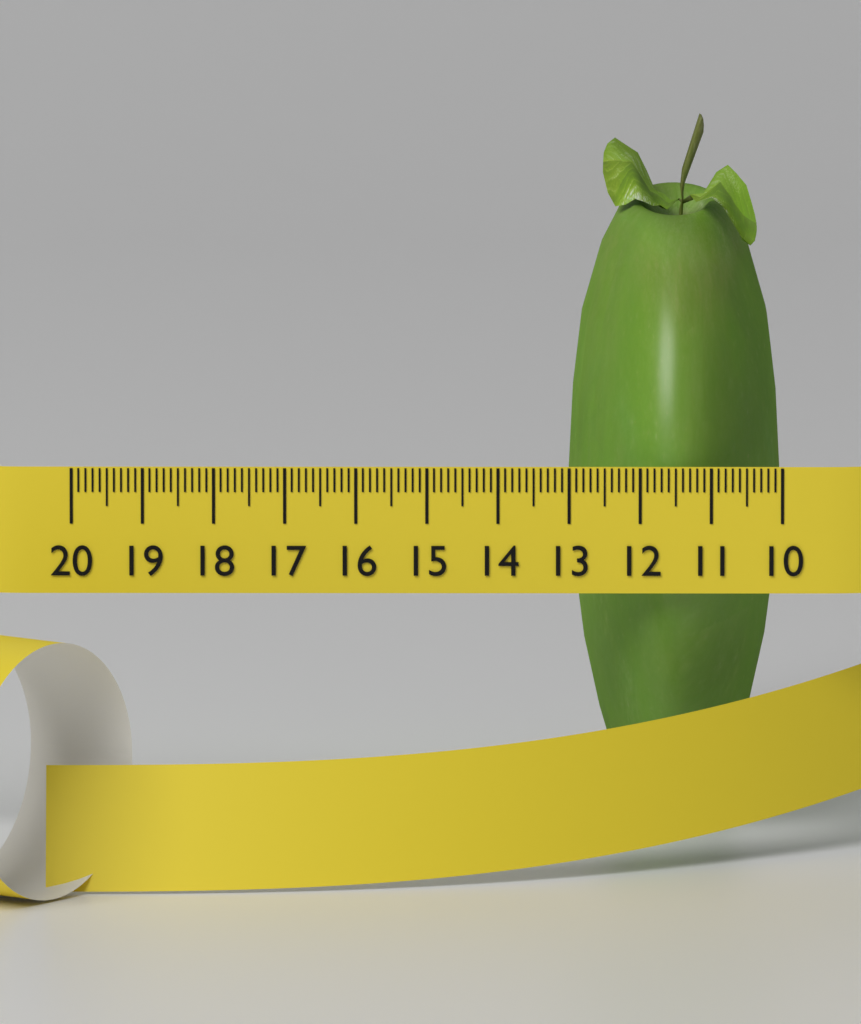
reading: 13.0 (no unit)
